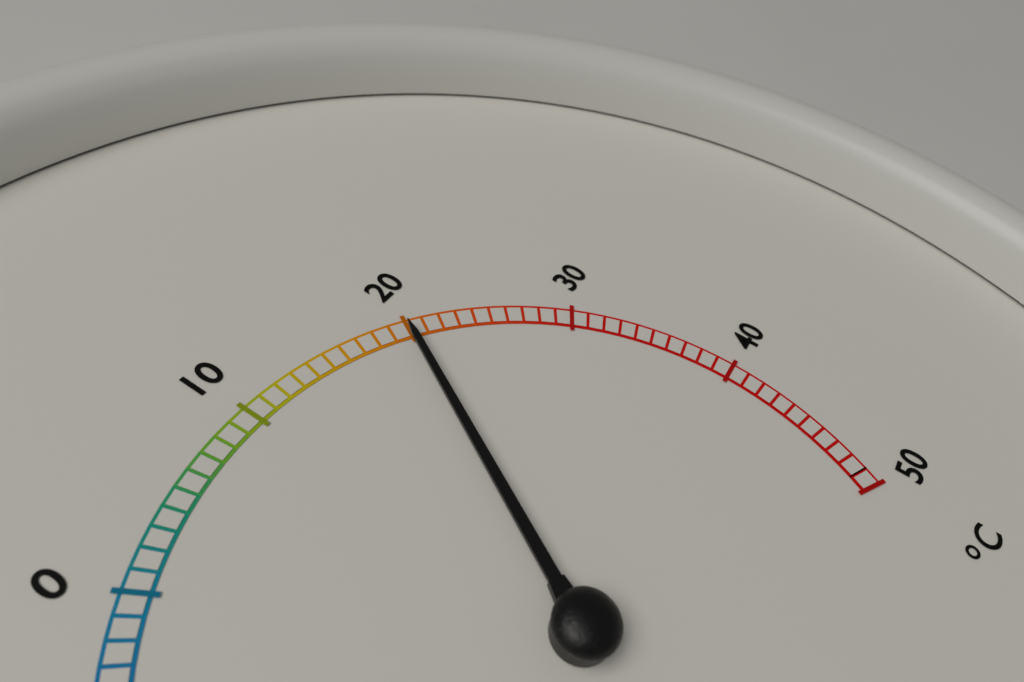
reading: 20 °C
